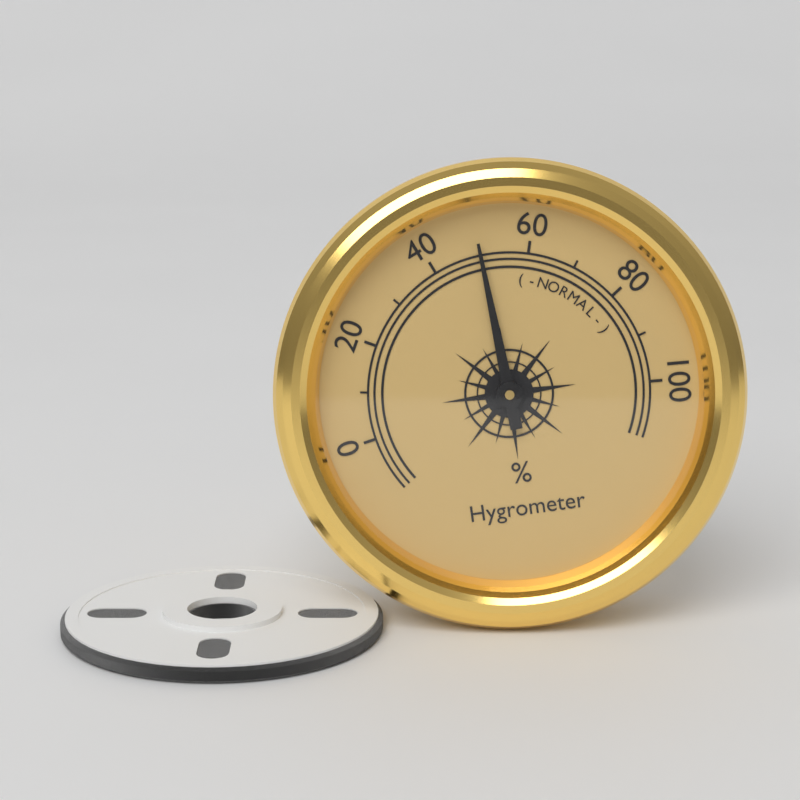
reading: 50 %
